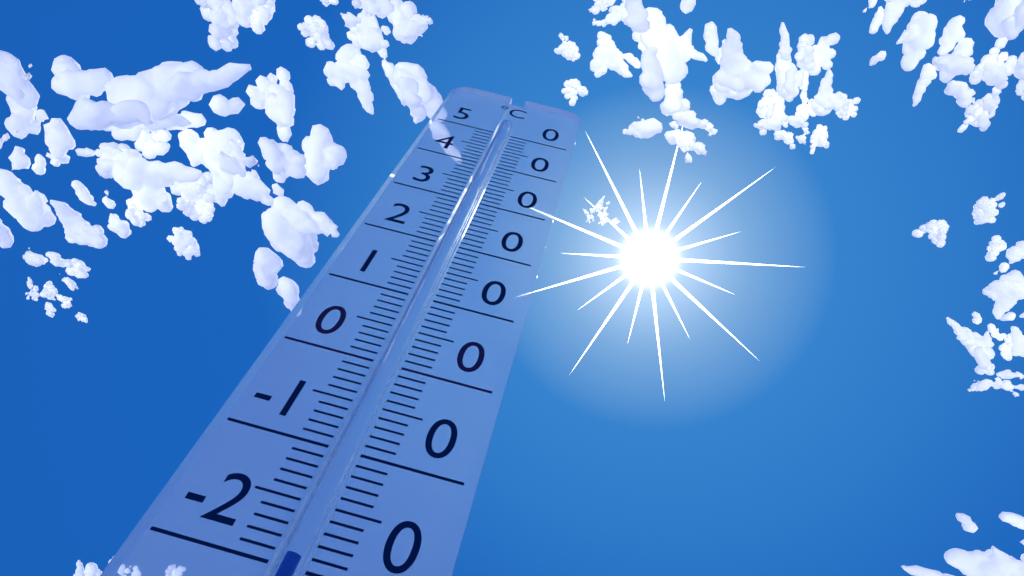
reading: -19 °C
